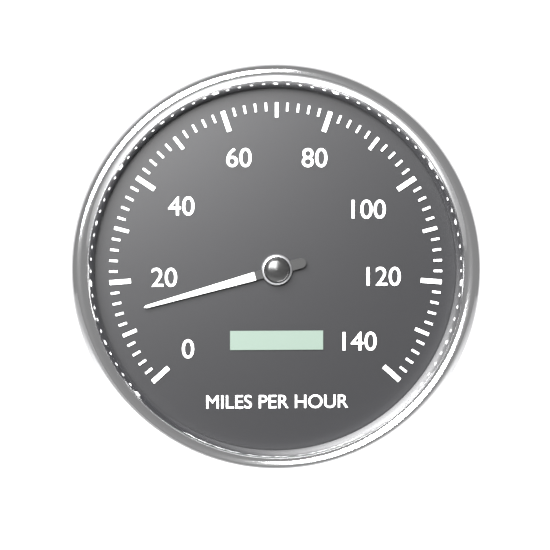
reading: 14 mph
